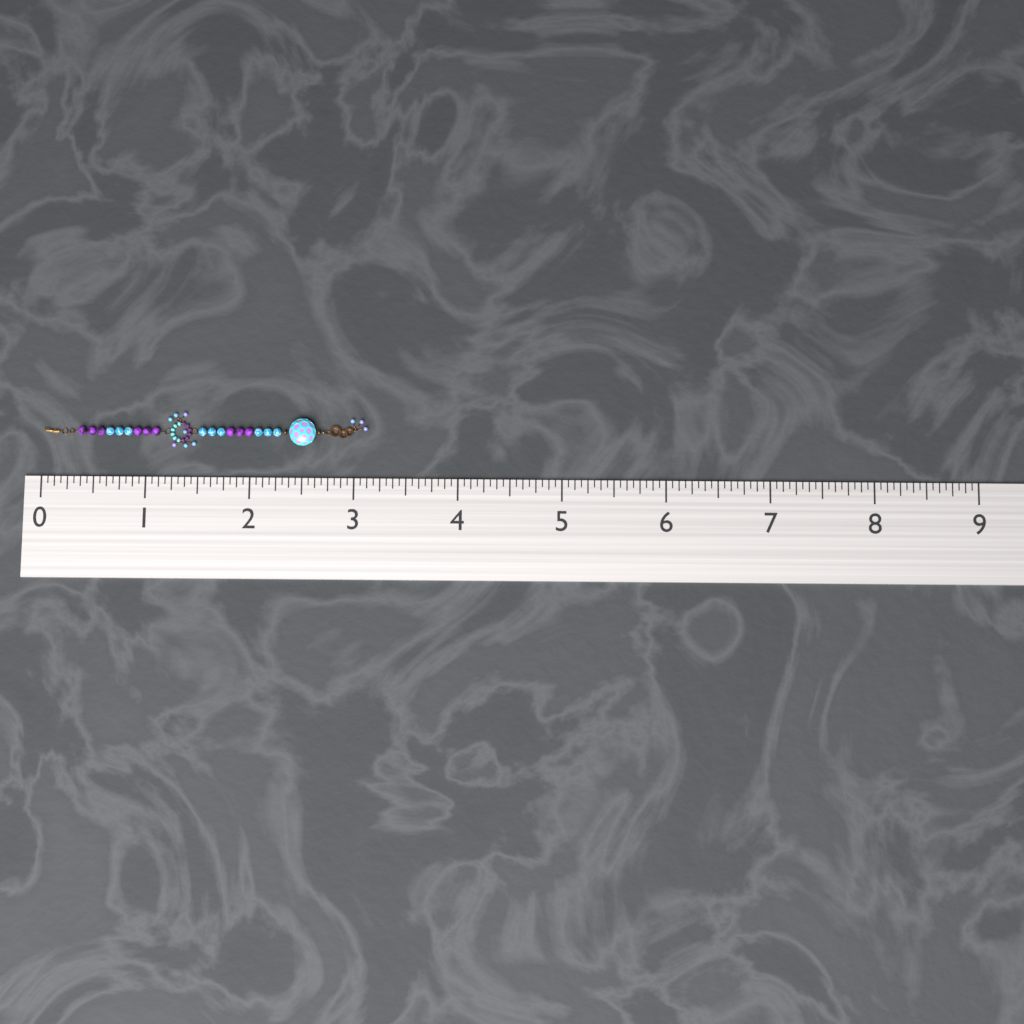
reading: 3.1250 (no unit)
